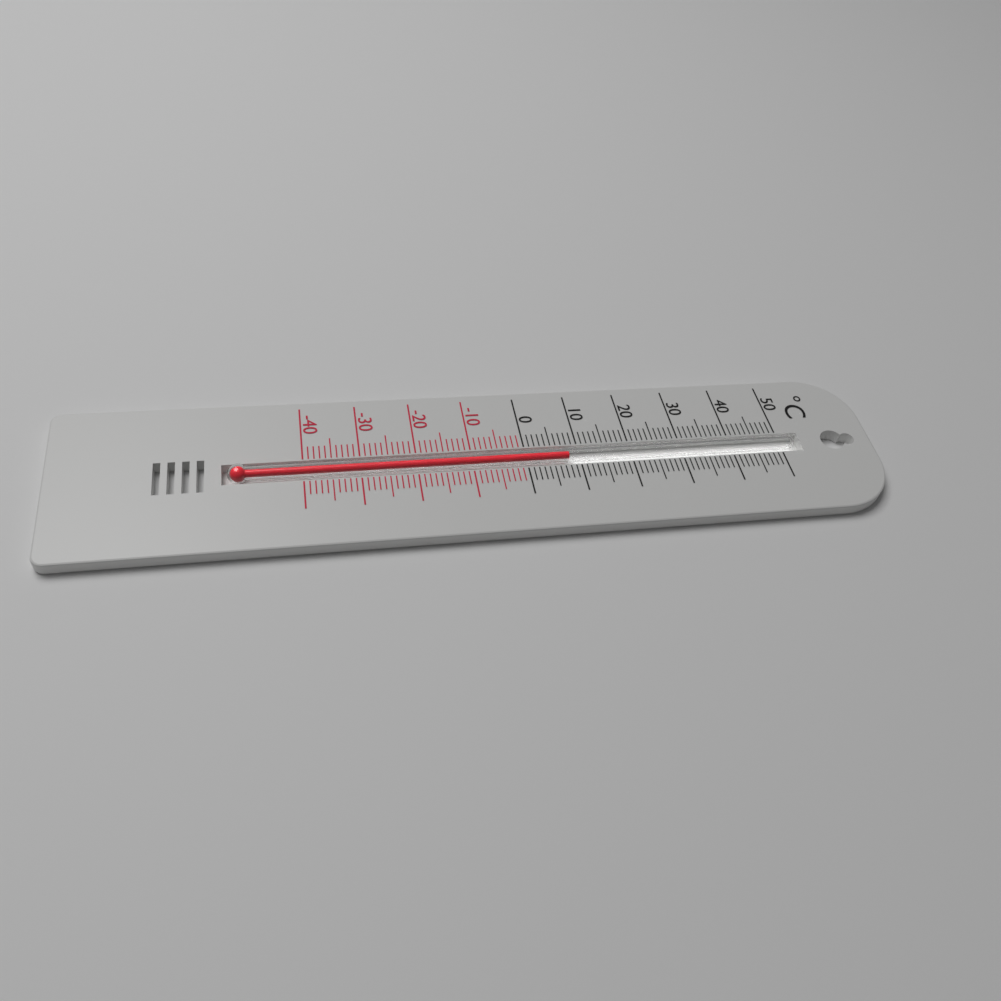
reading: 8 °C
